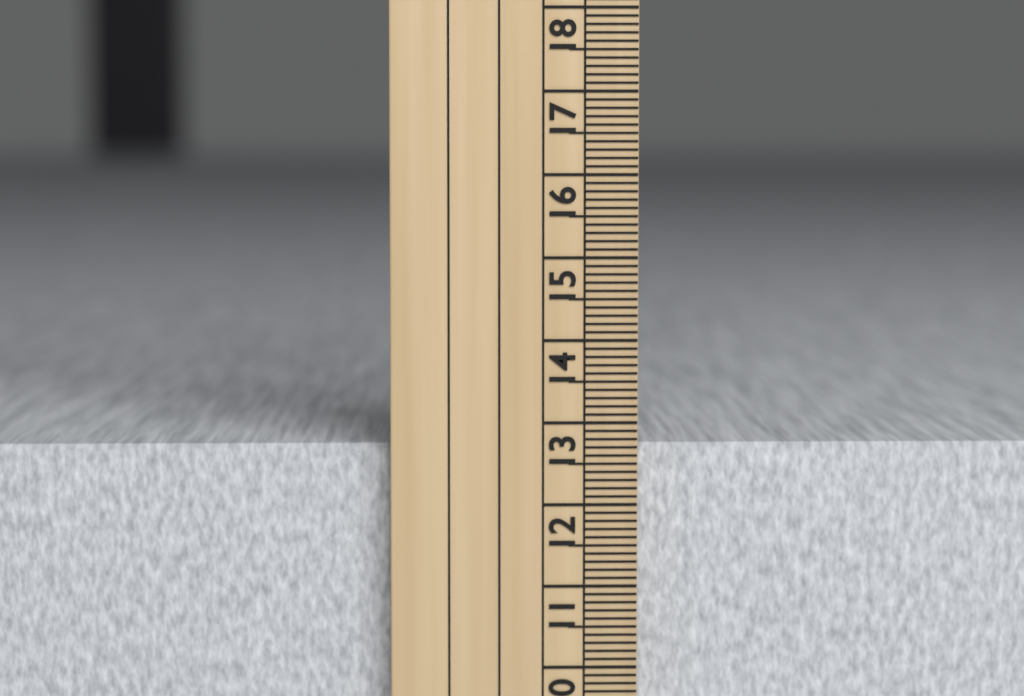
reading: 12.7 cm
